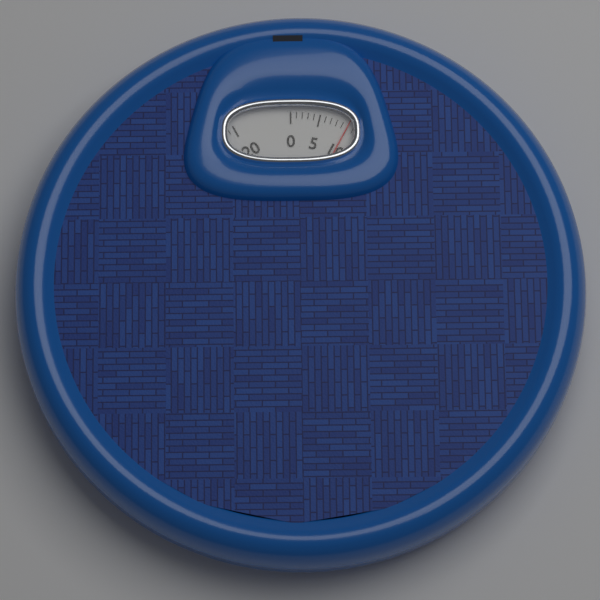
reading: 10 (no unit)
